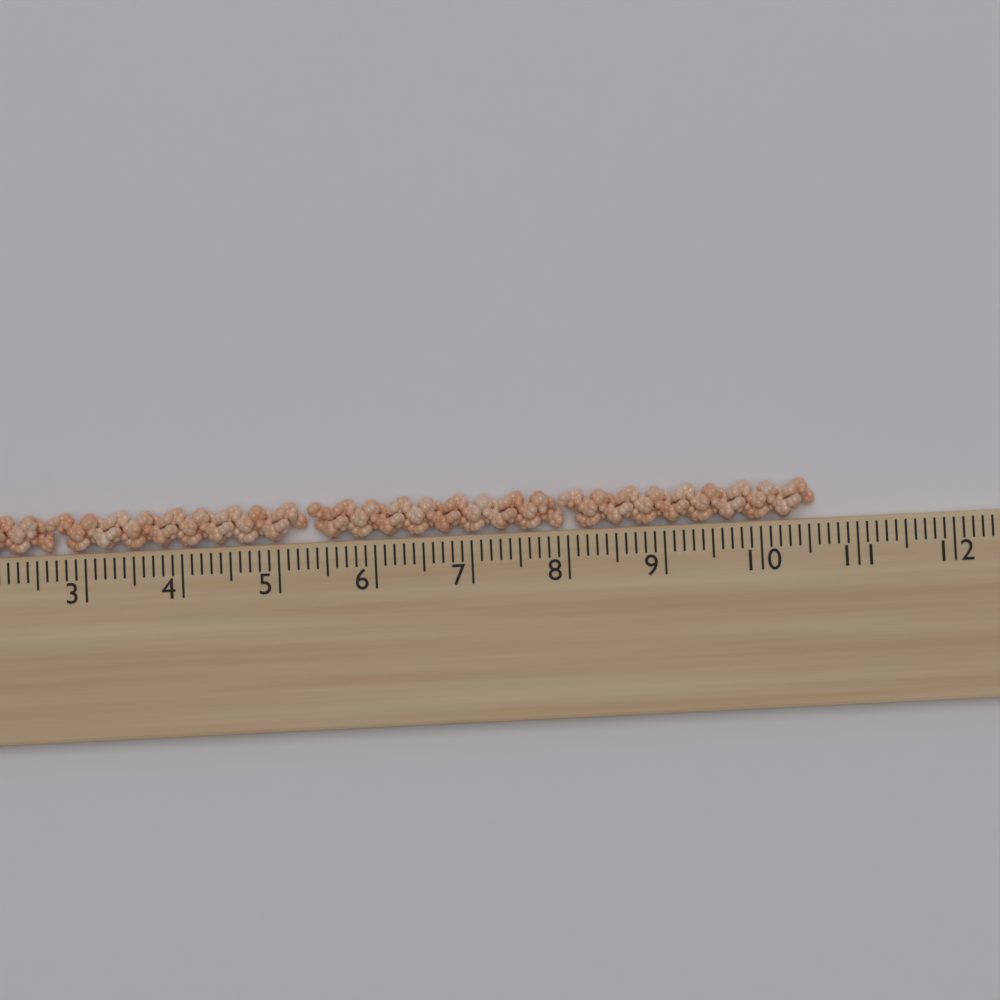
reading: 10.6 cm
